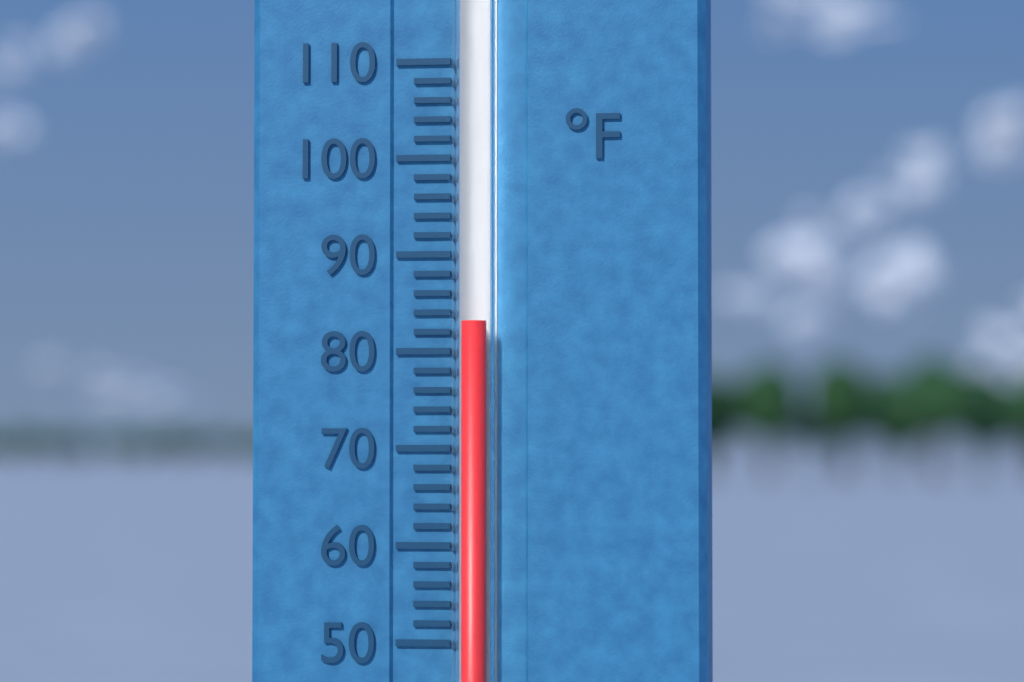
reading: 83 °F
